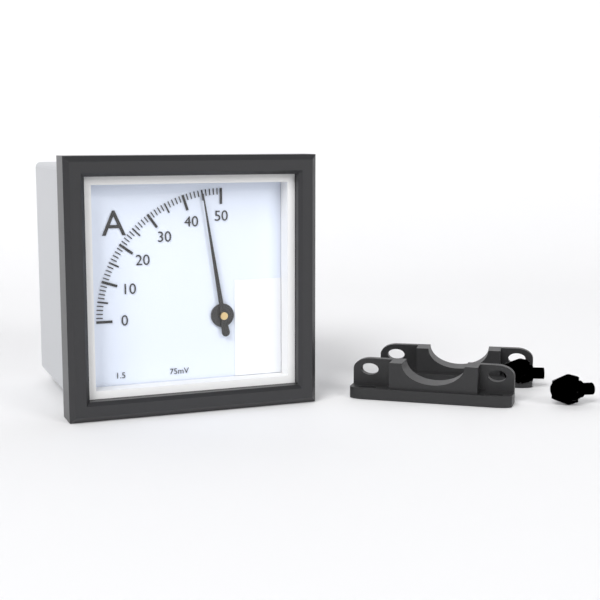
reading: 45 A
